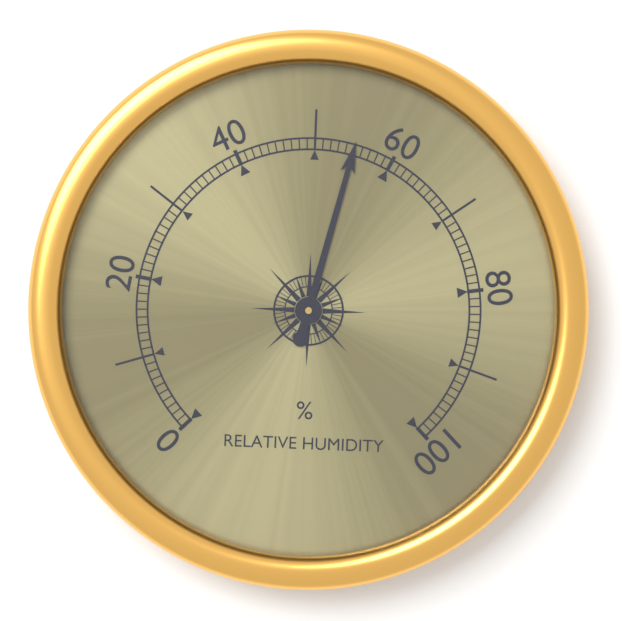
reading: 55 %
